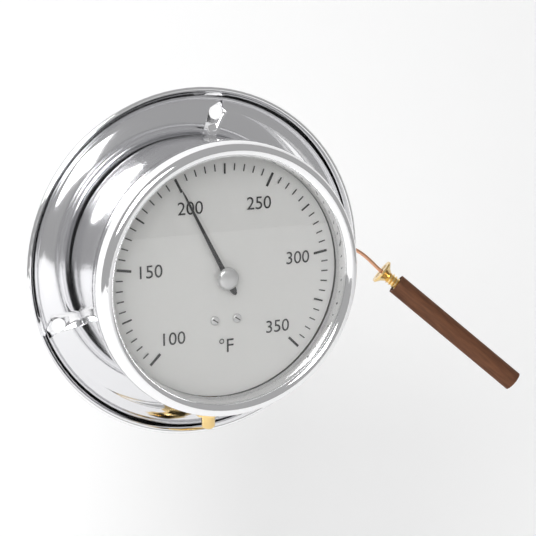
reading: 200 °F
